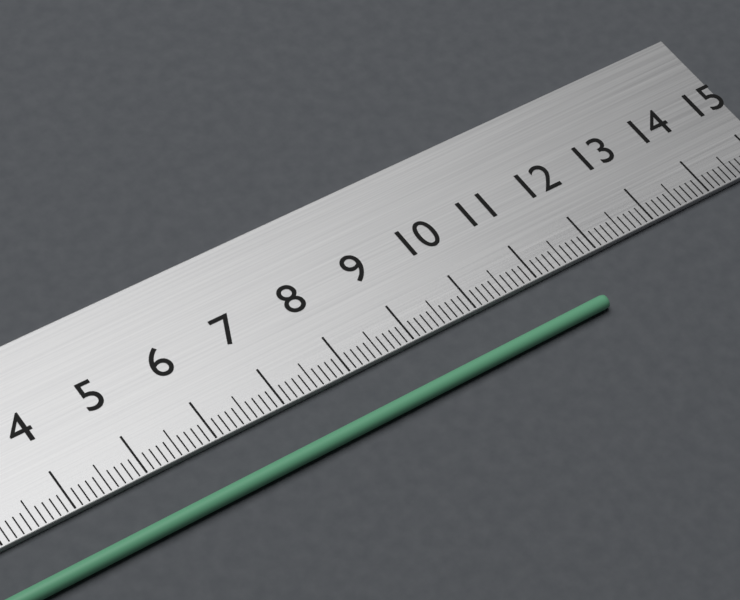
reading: 11.6 cm
